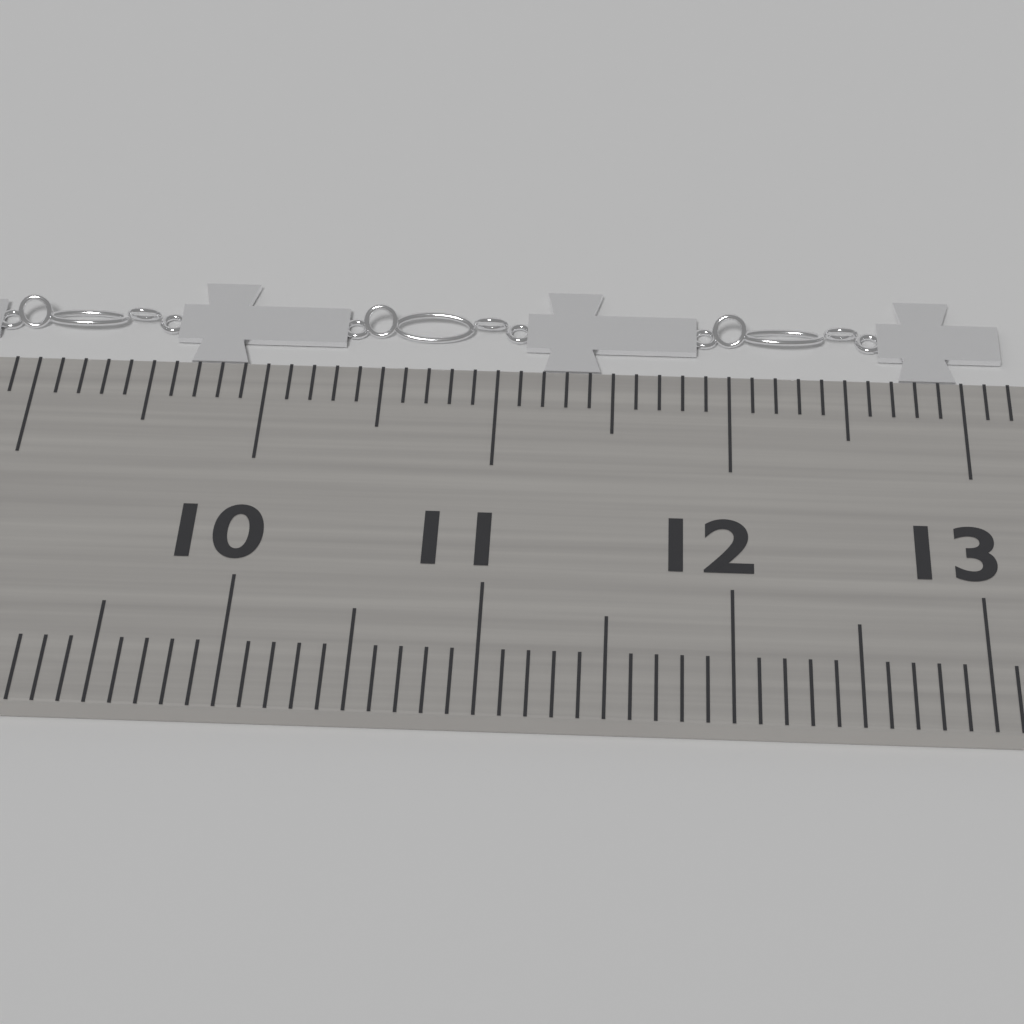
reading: 13.2 cm
